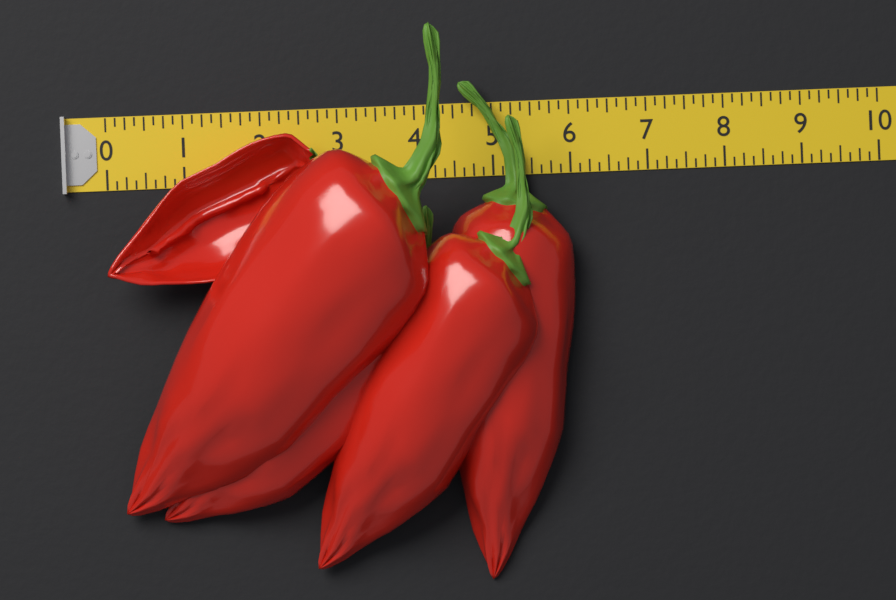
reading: 6.000 (no unit)
